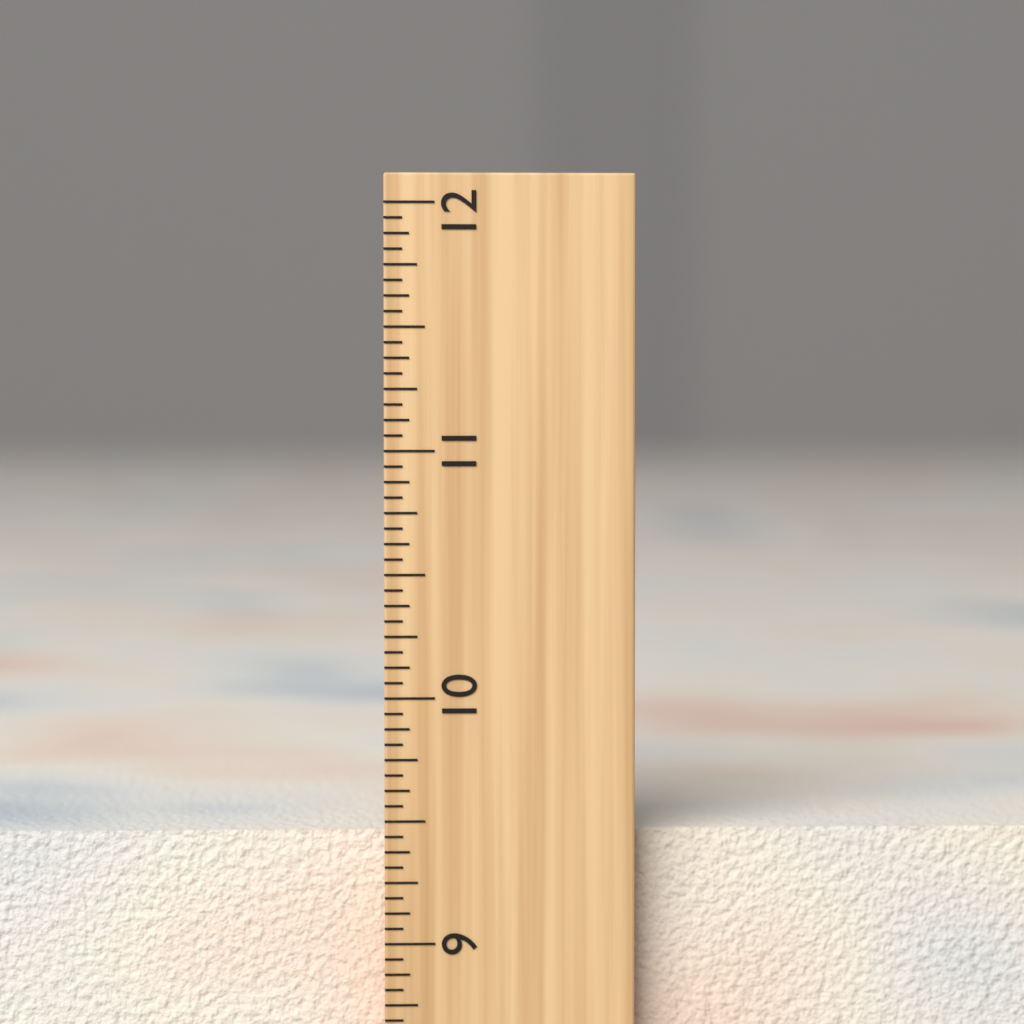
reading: 9.4375 inch
